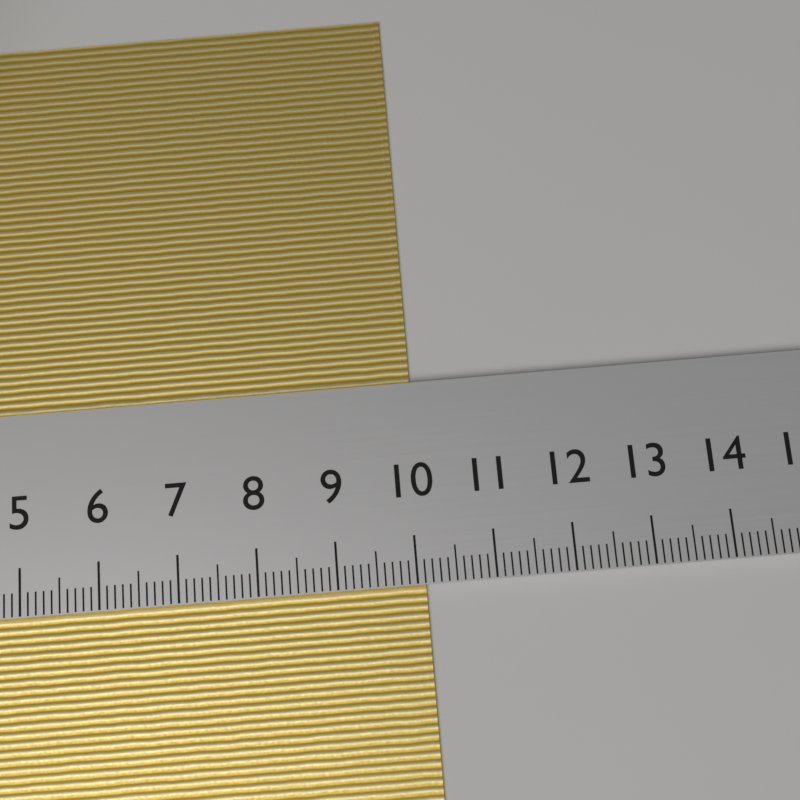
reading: 10.1 cm
